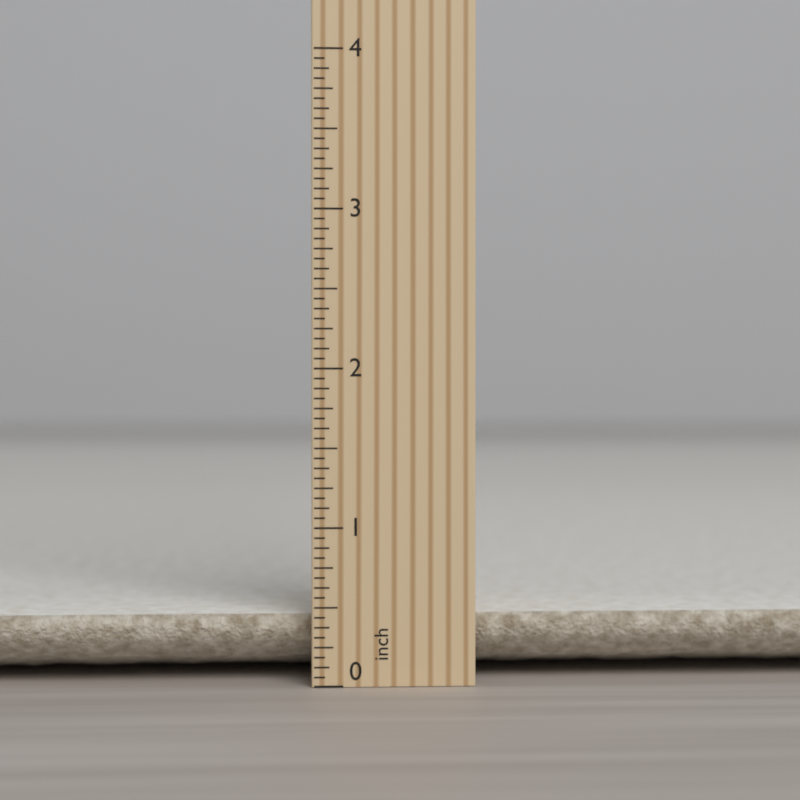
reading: 0.4375 inch
